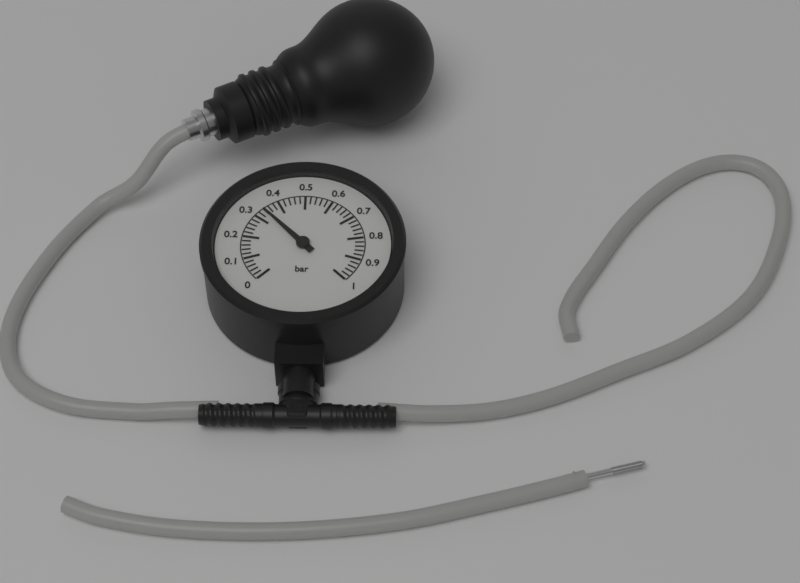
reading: 0.34 bar
